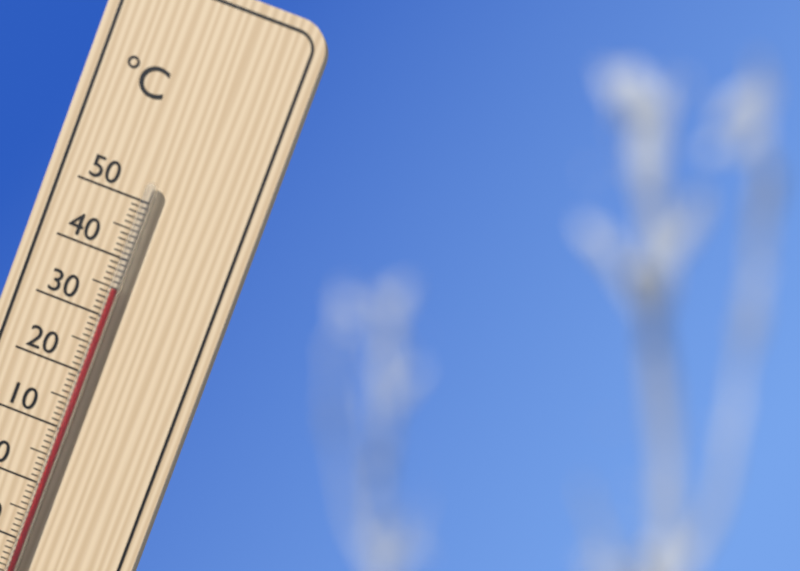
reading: 35 °C
